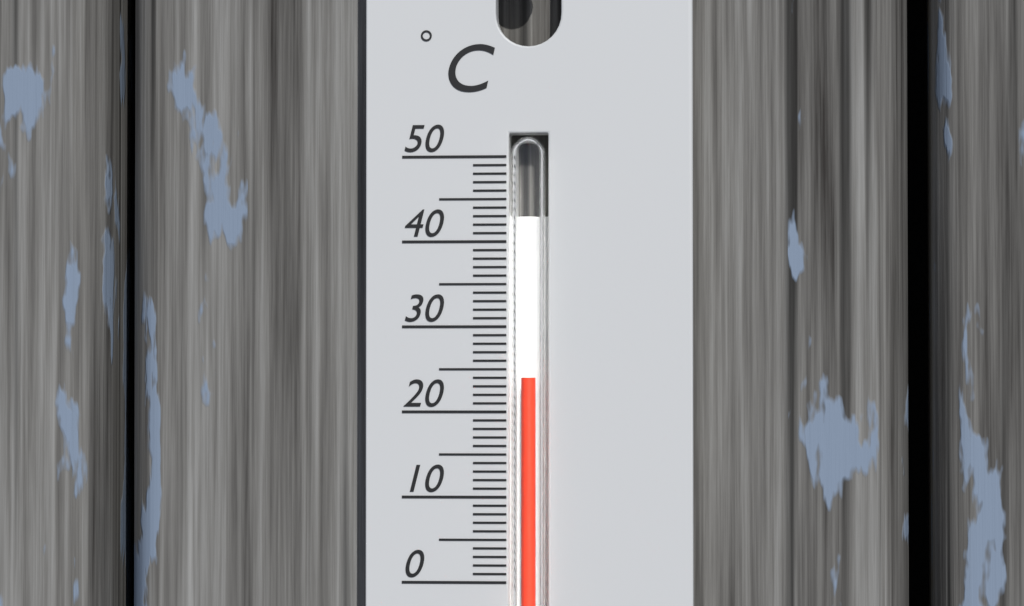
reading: 24 °C
